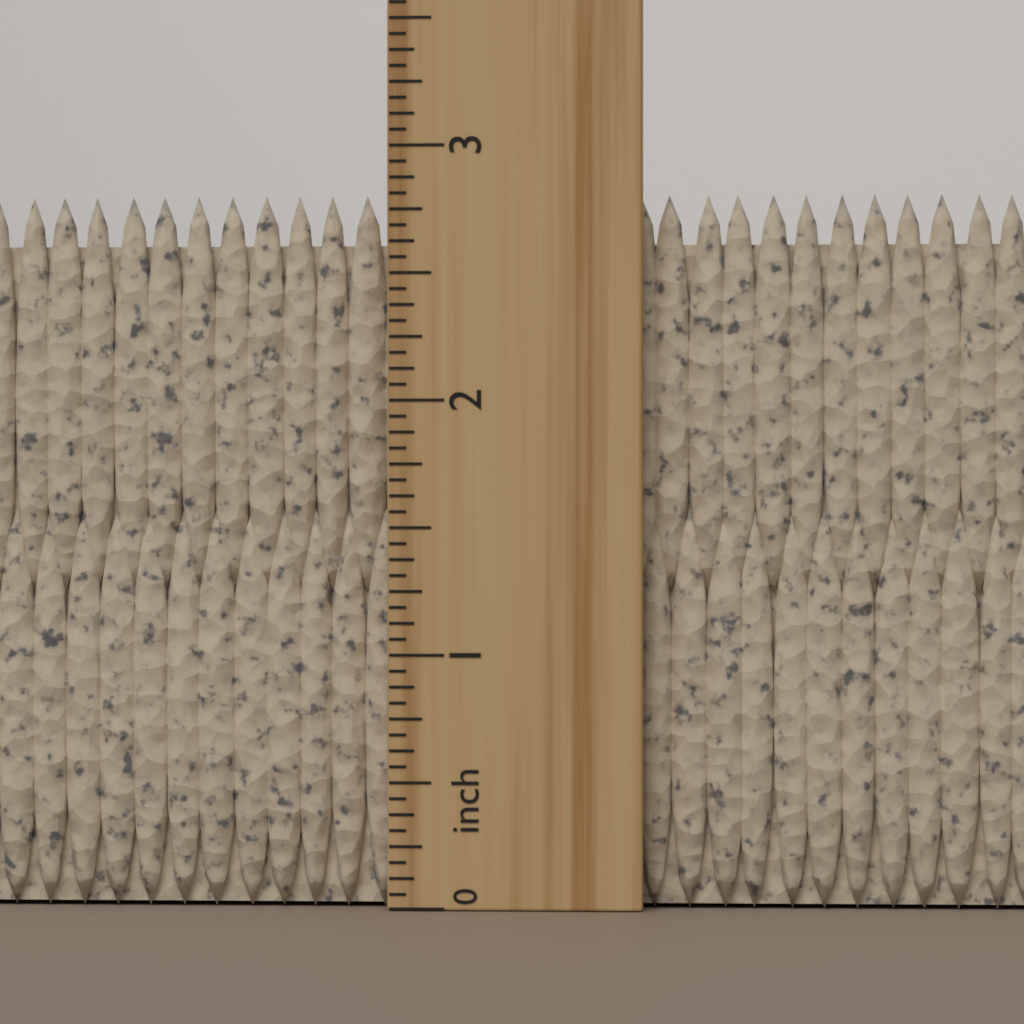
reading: 2.8125 inch
